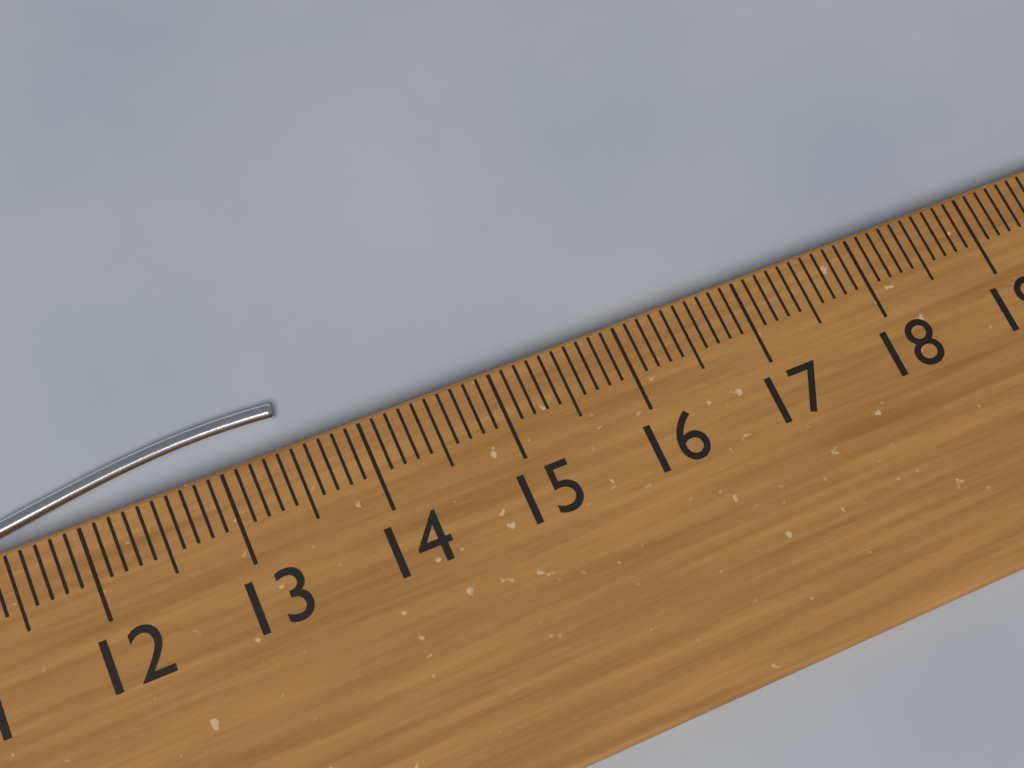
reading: 13.5 cm
